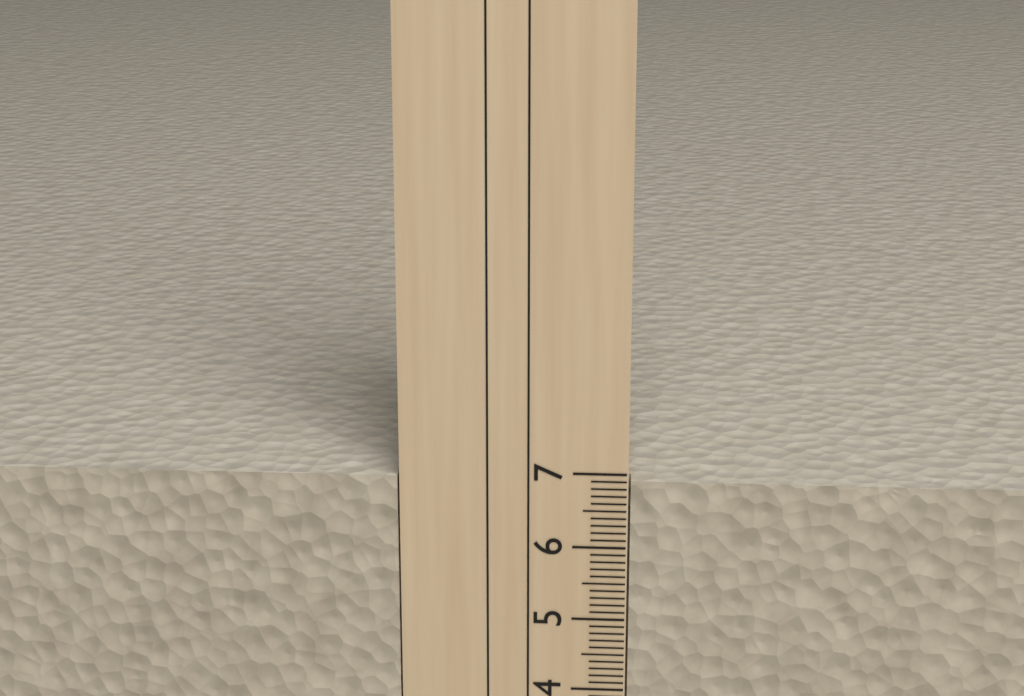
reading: 6.9 cm
